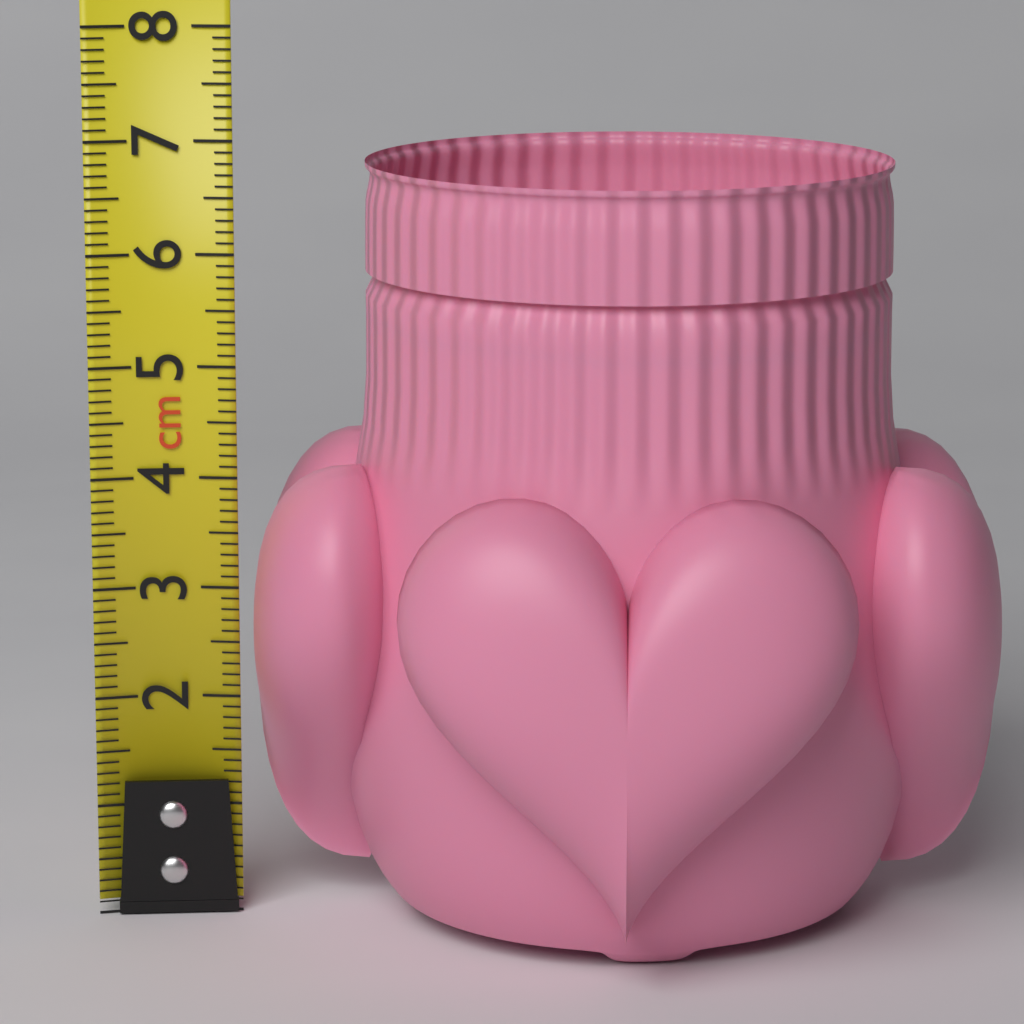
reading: 6.8 cm
